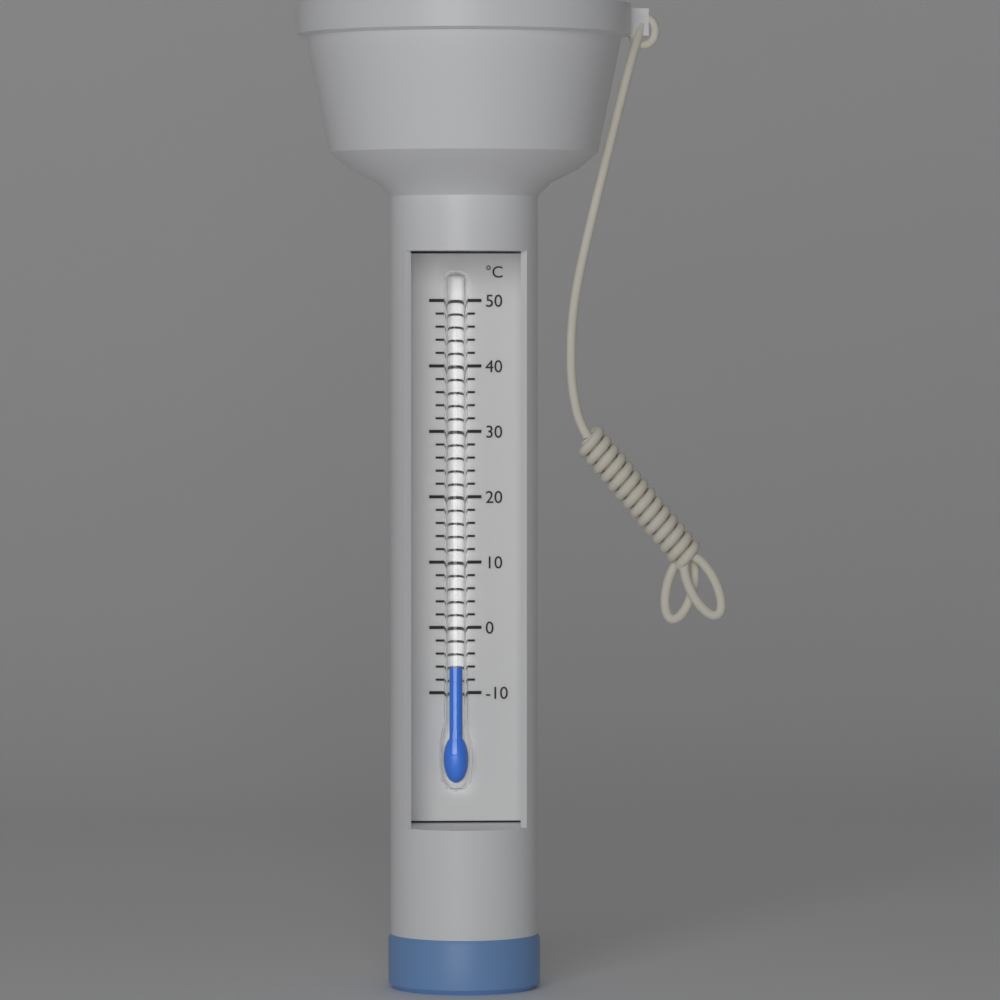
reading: -6 °C
